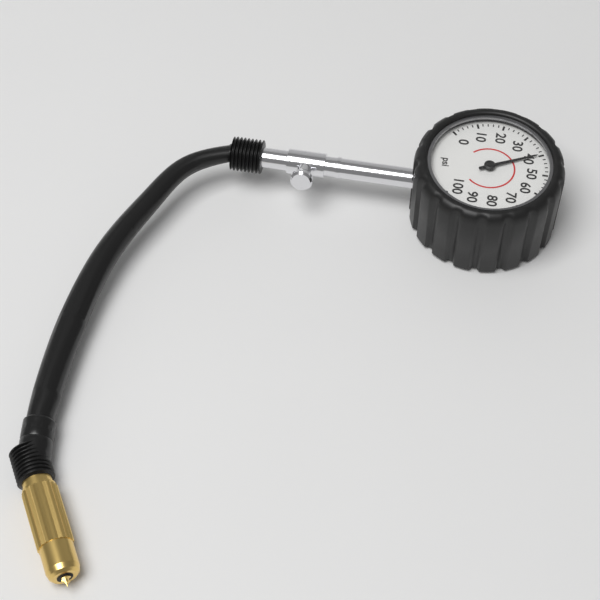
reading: 40 psi
